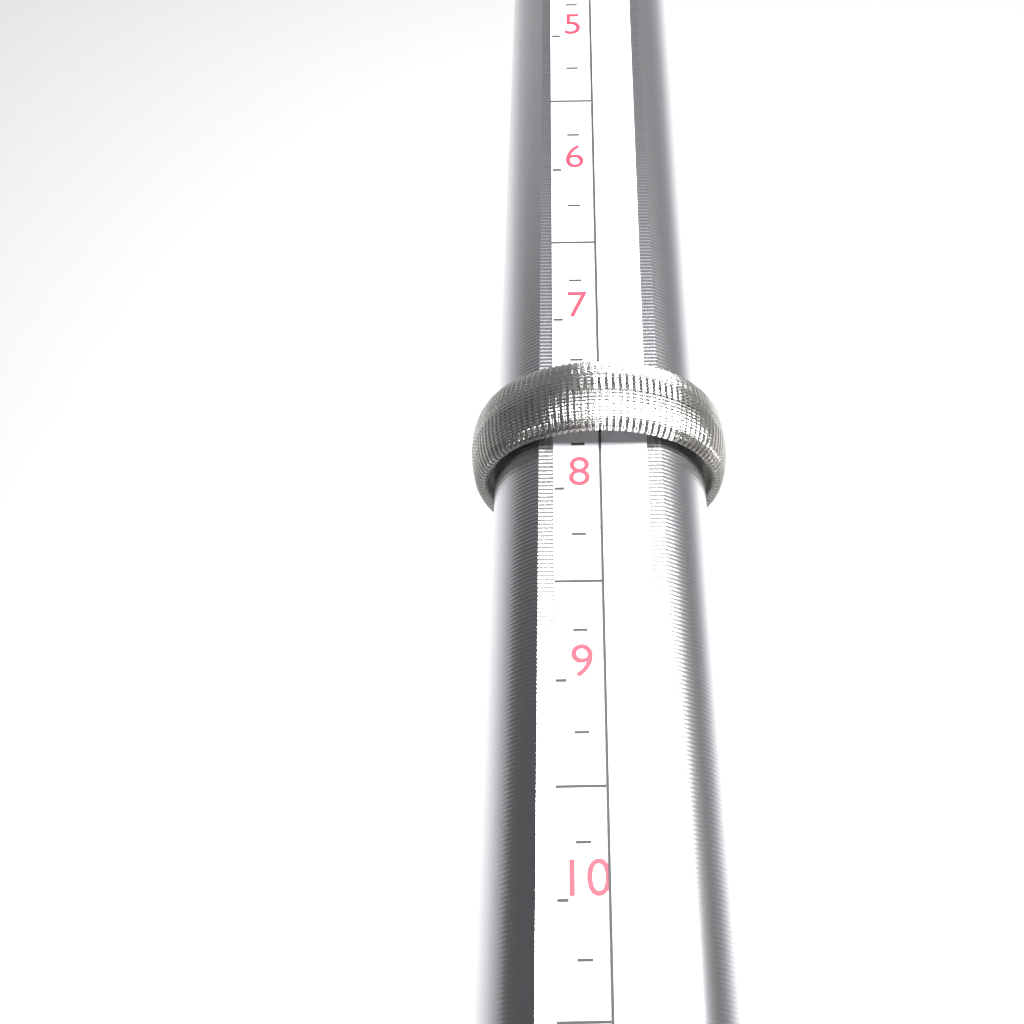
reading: 7.75 (no unit)
